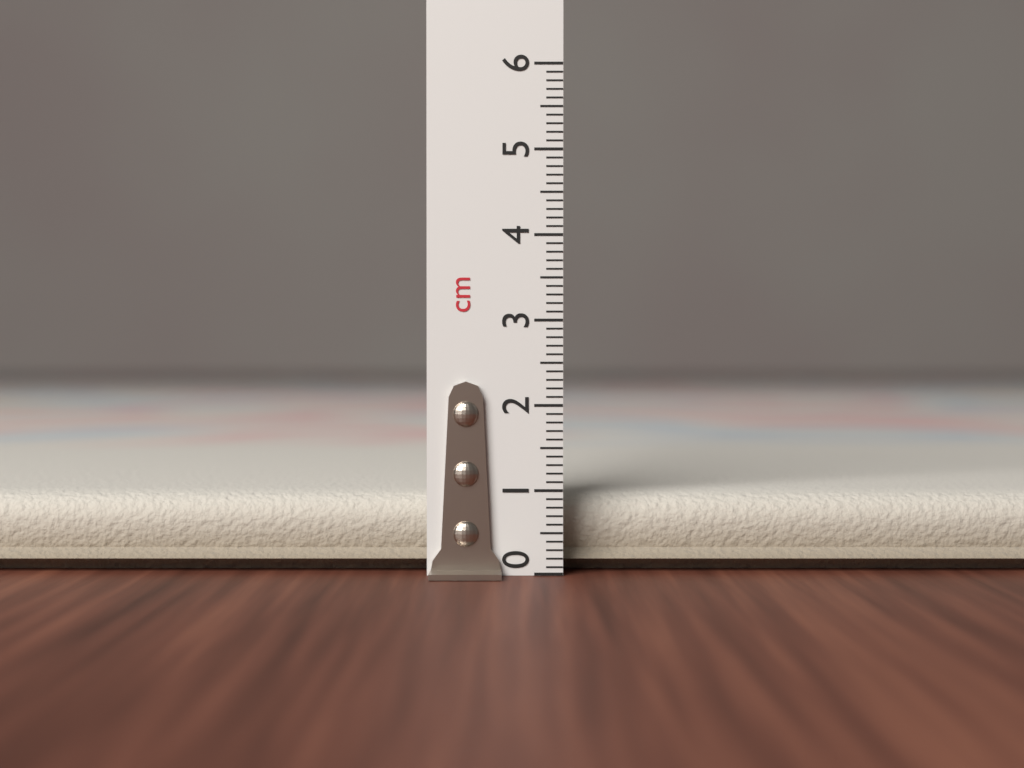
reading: 1.0 cm
